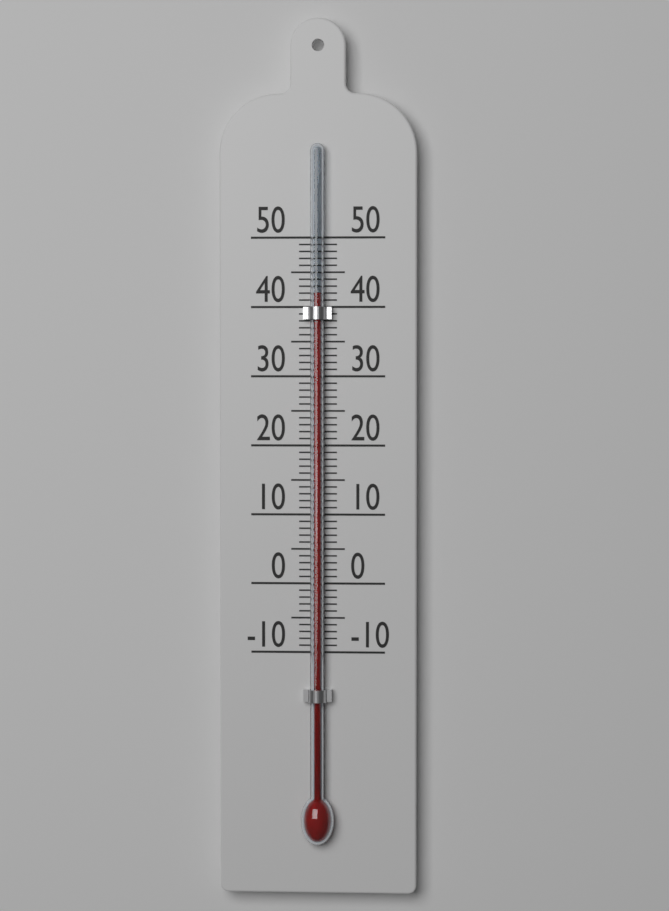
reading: 42 (no unit)
